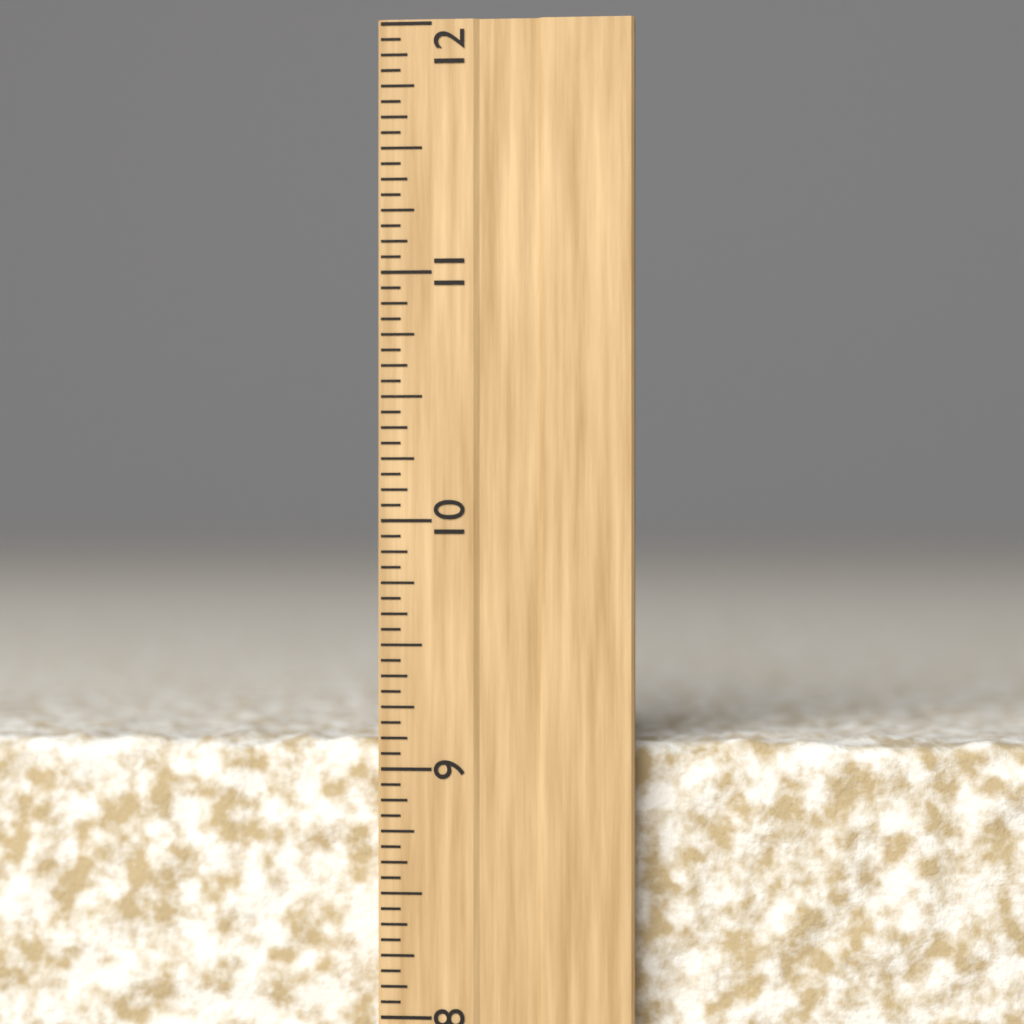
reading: 9.1250 inch
